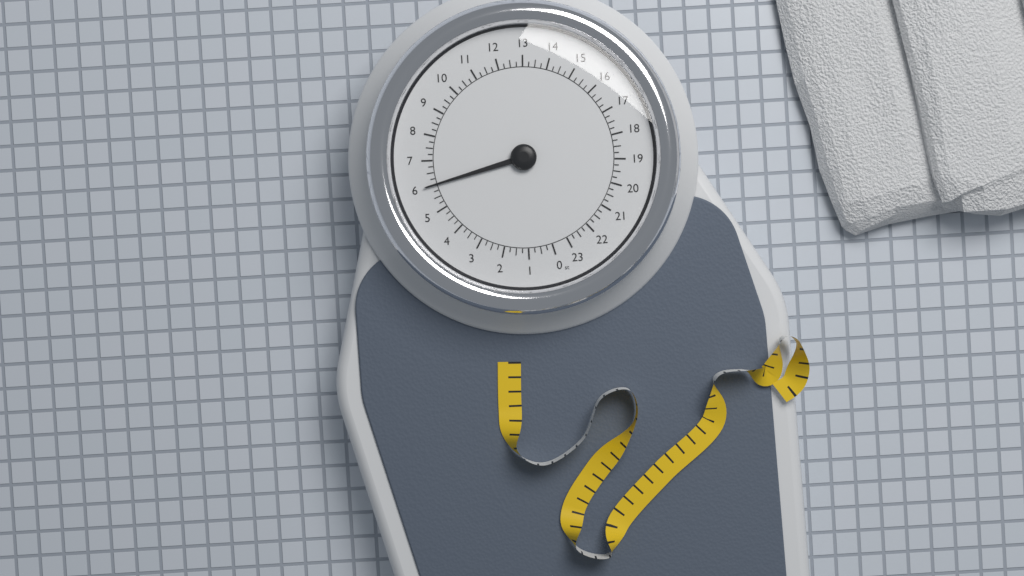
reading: 6.00 st
